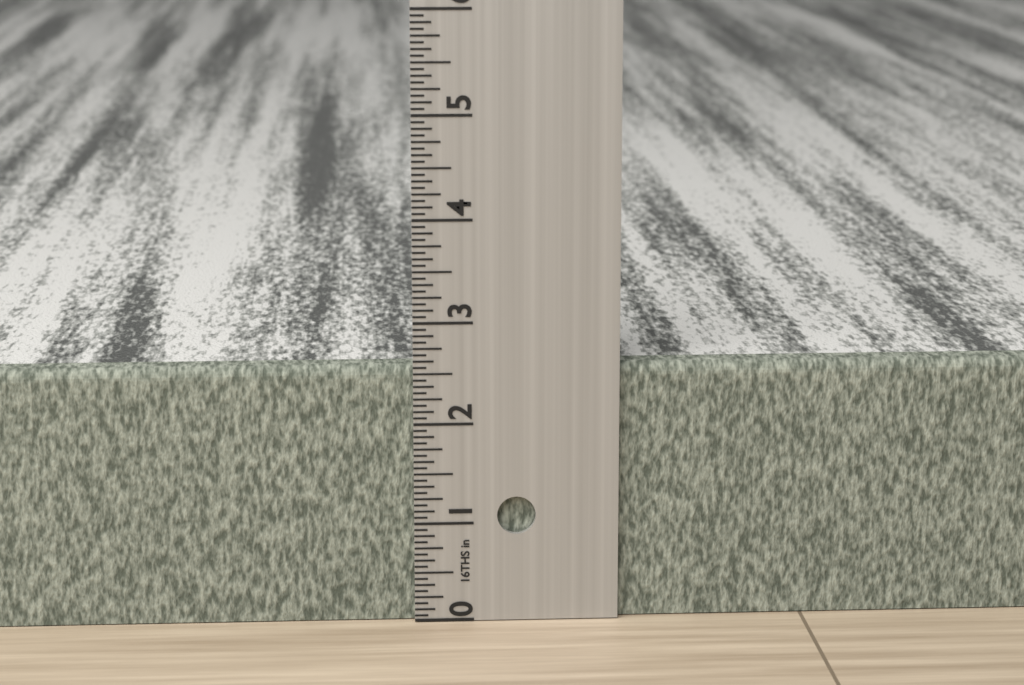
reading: 2.5625 in
